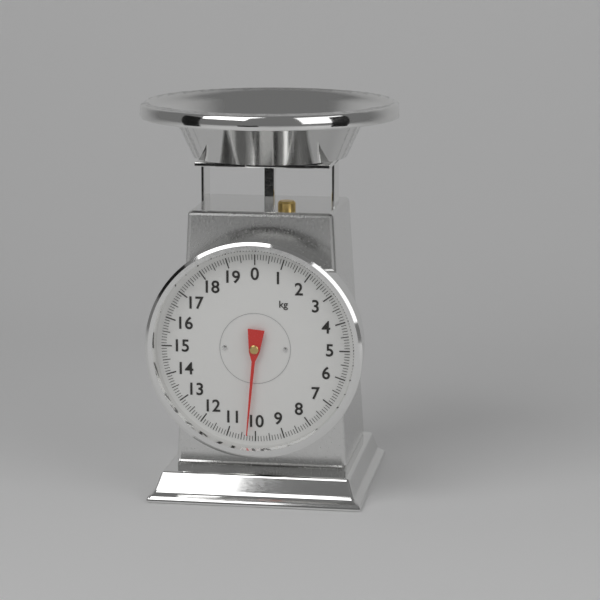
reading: 10.3 kg
